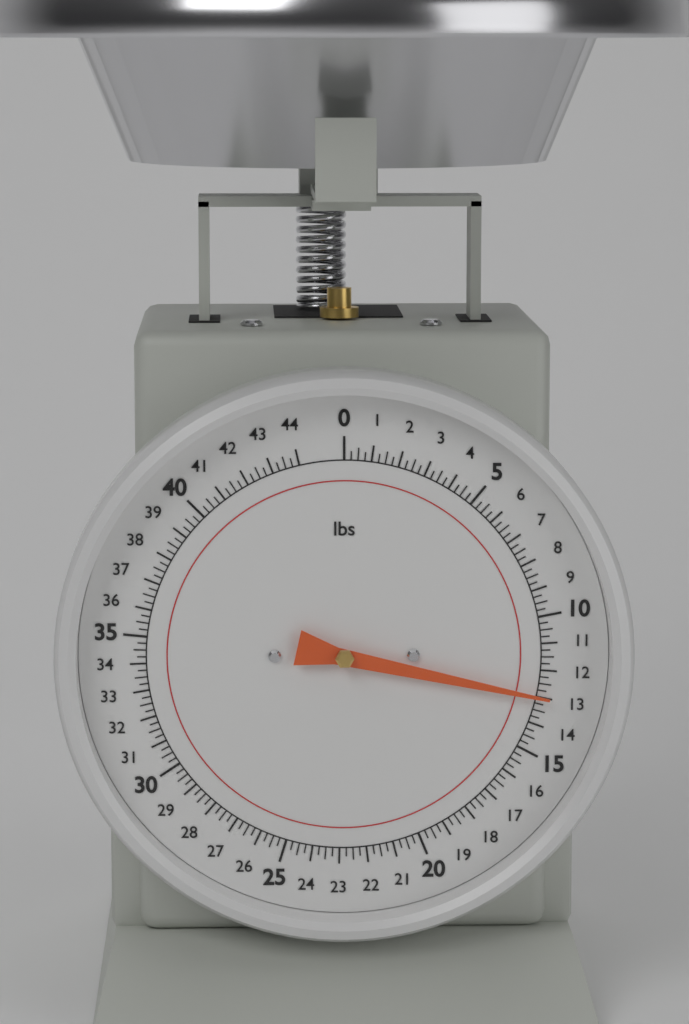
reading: 13.00 lbs
